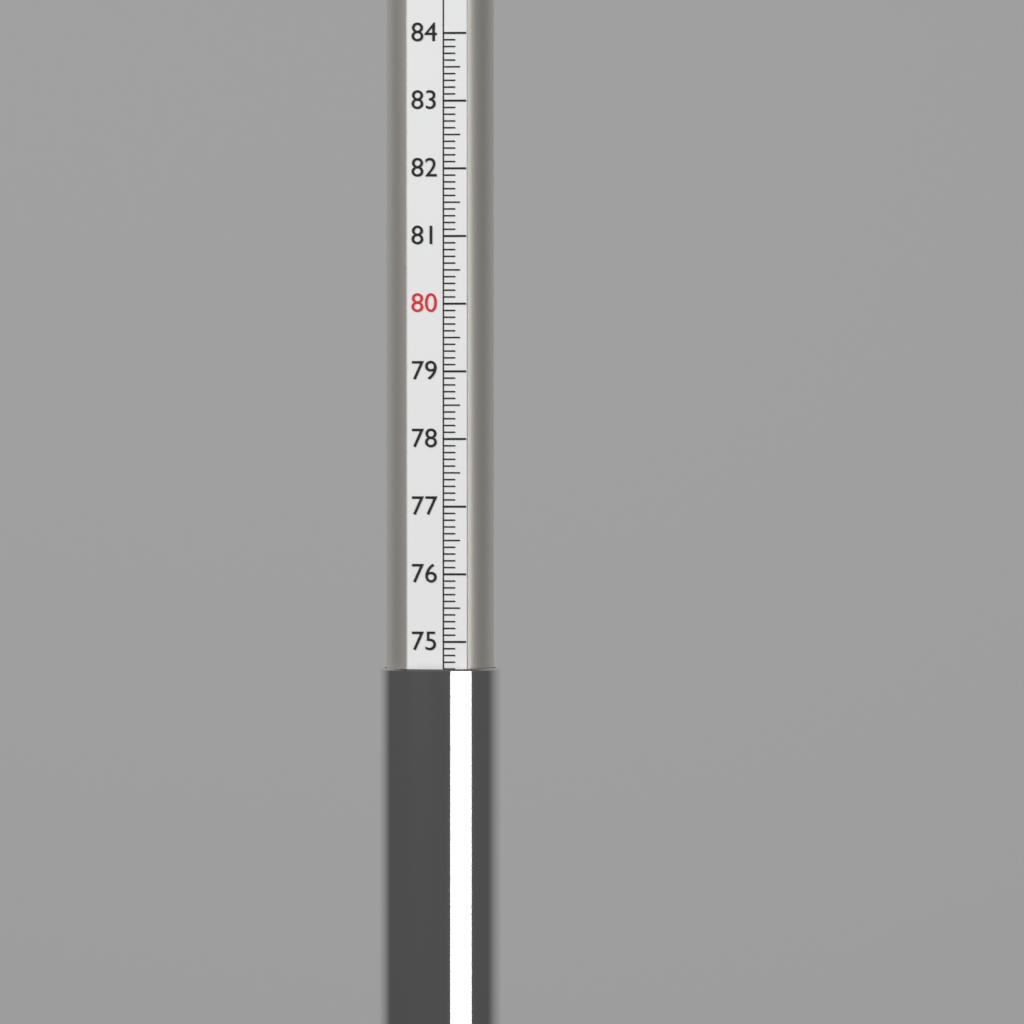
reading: 74.6 (no unit)
